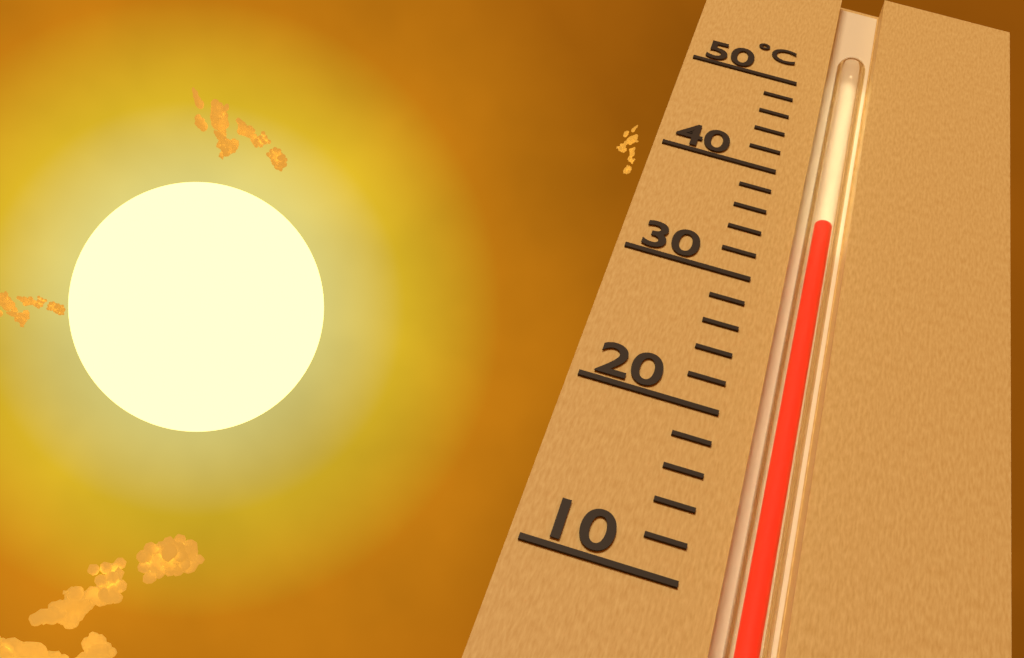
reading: 36 °C
